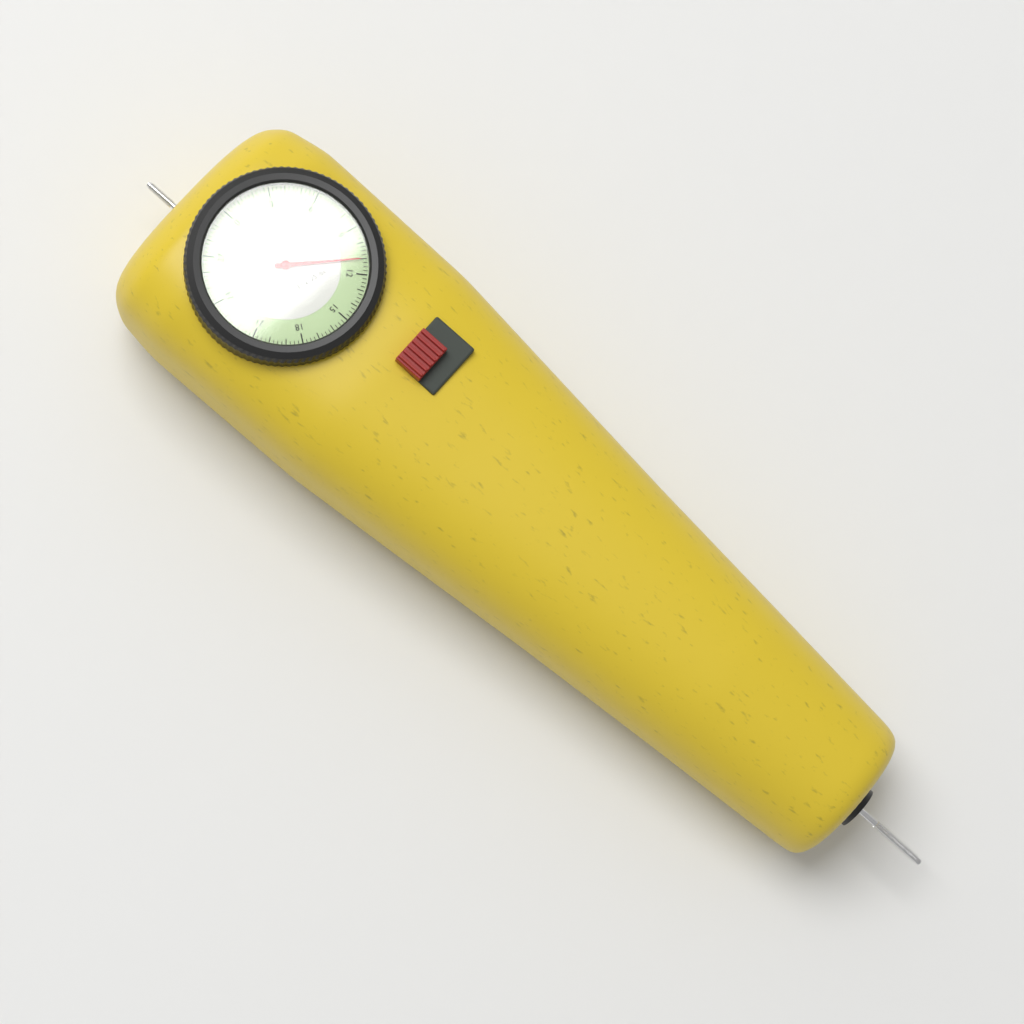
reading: 11.00 lbs
